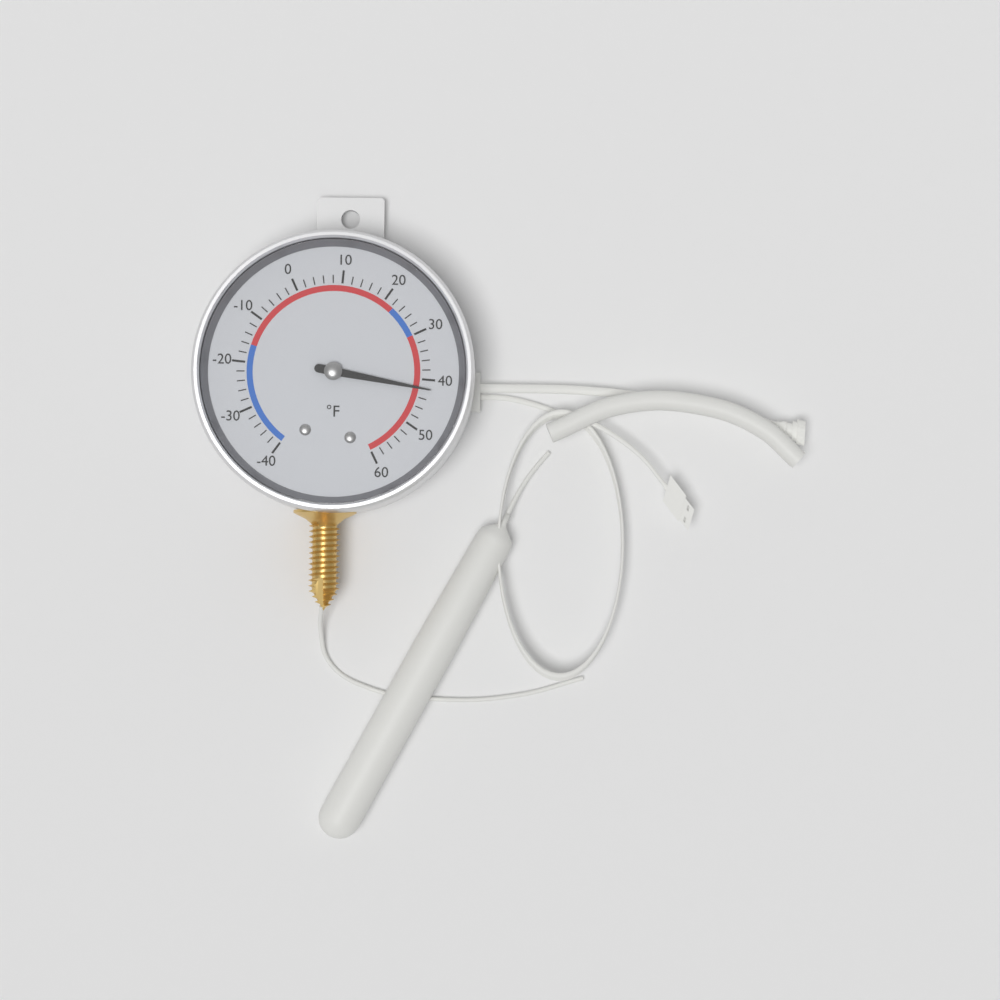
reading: 42 °F
